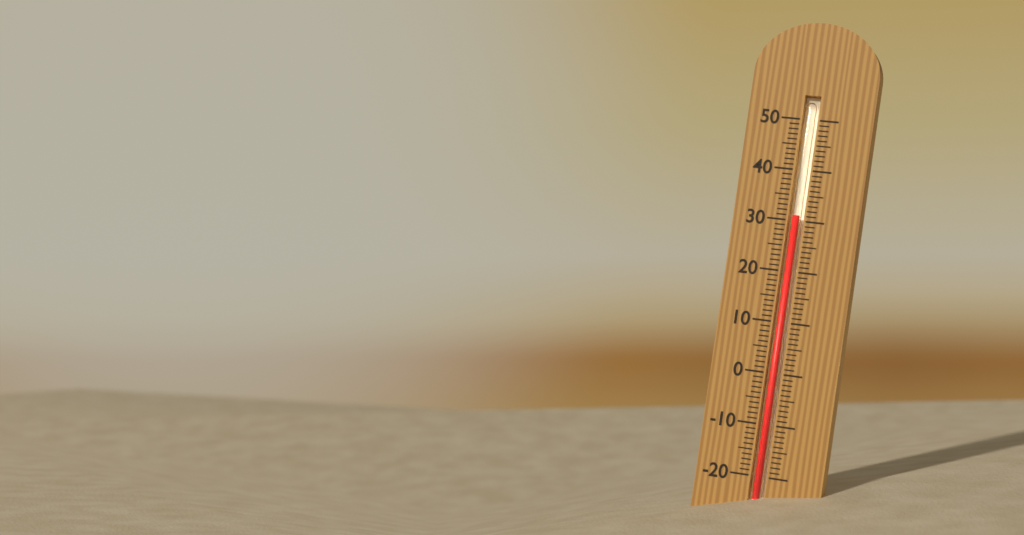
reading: 31 (no unit)
